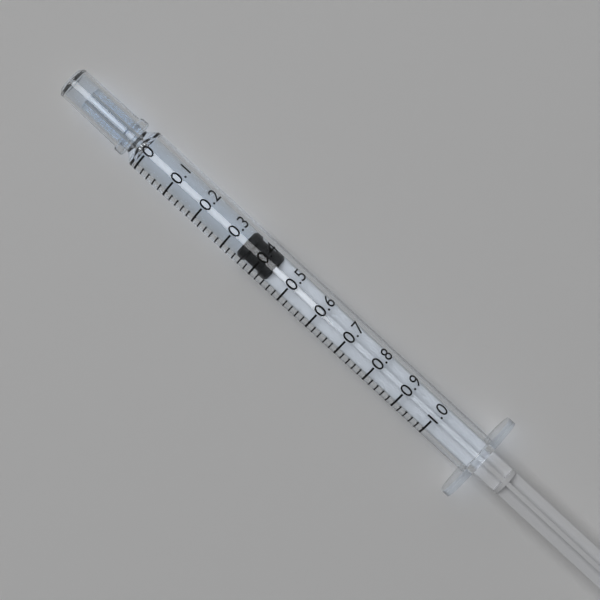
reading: 0.34 (no unit)
